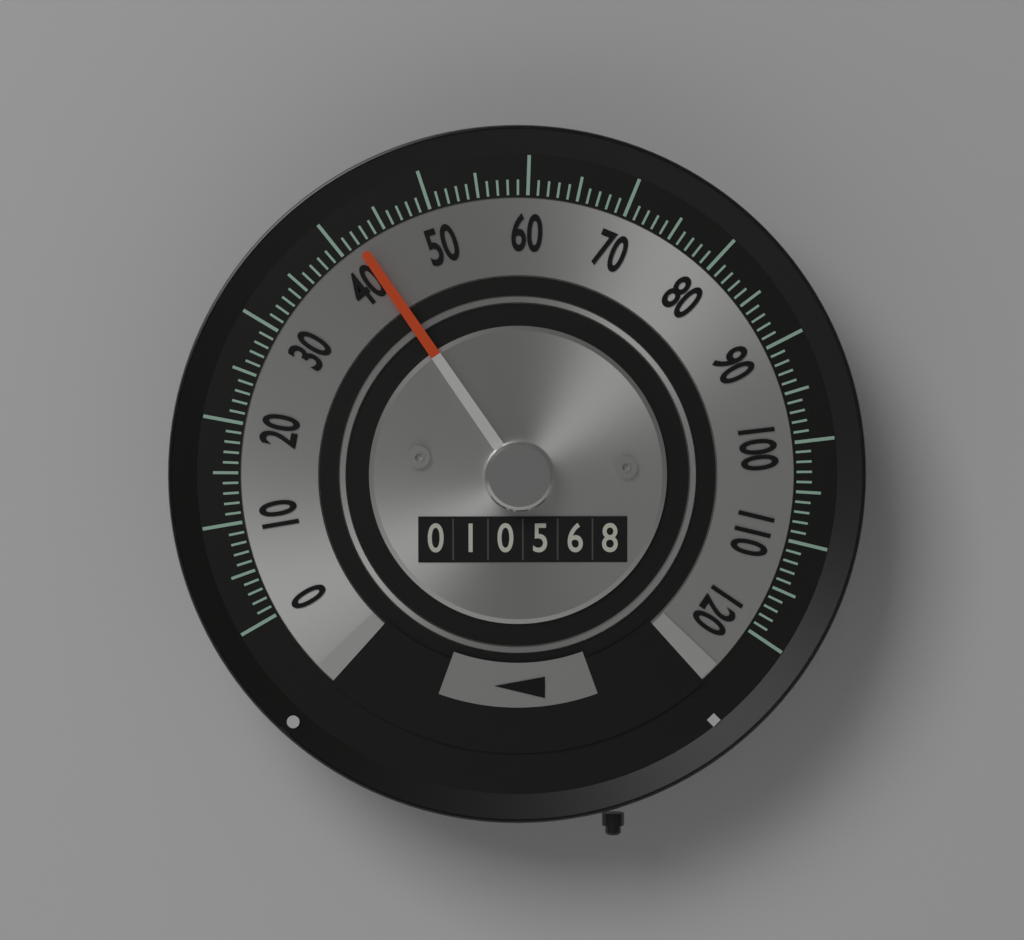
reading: 42 (no unit)
